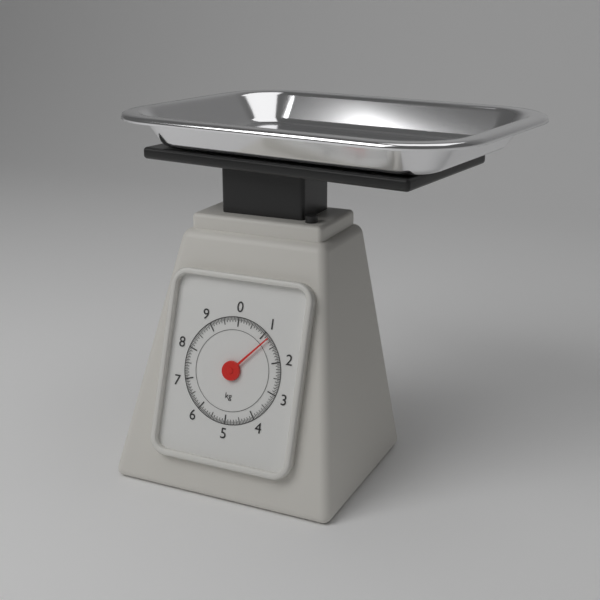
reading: 1.20 kg
